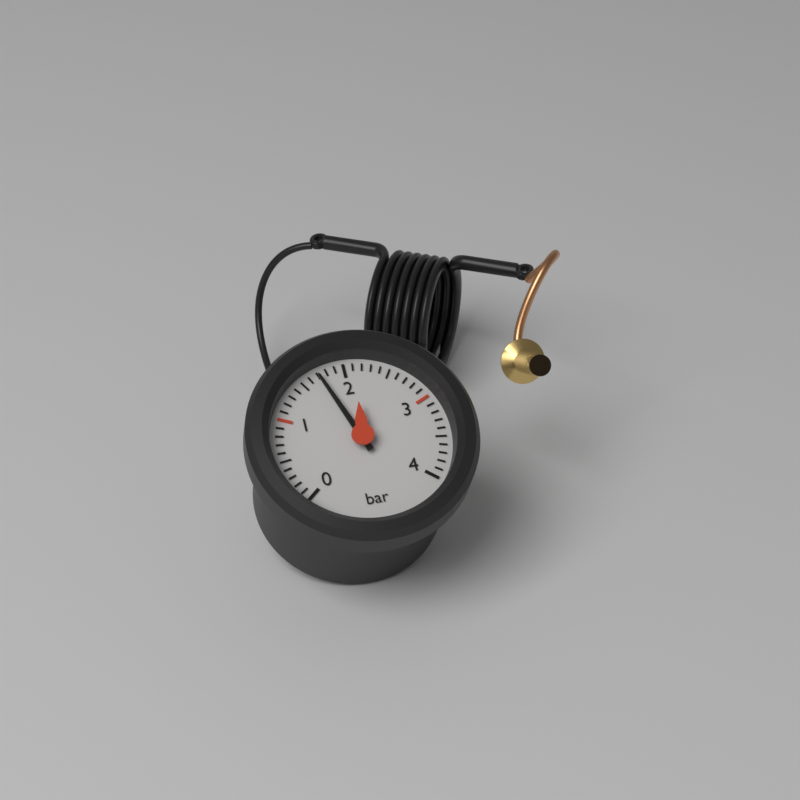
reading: 1.7 bar
